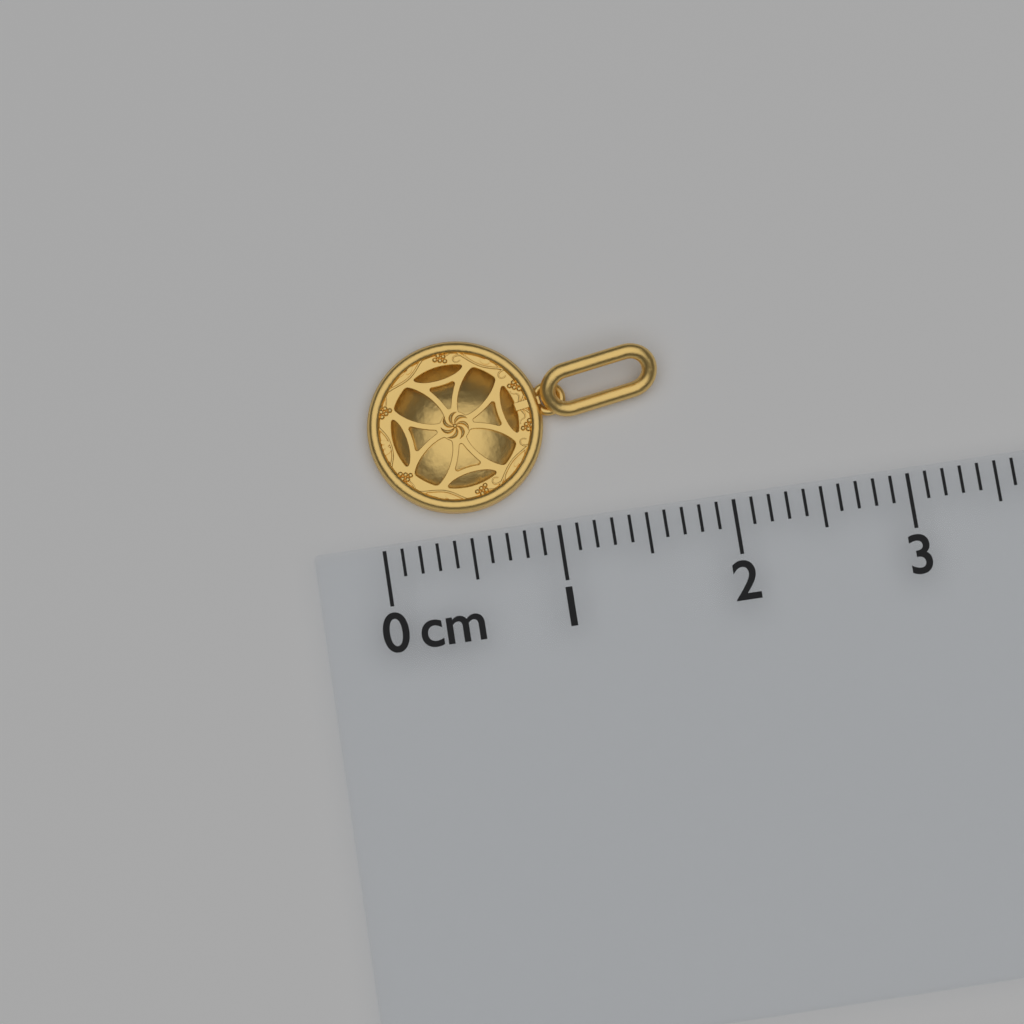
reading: 1.7 cm
